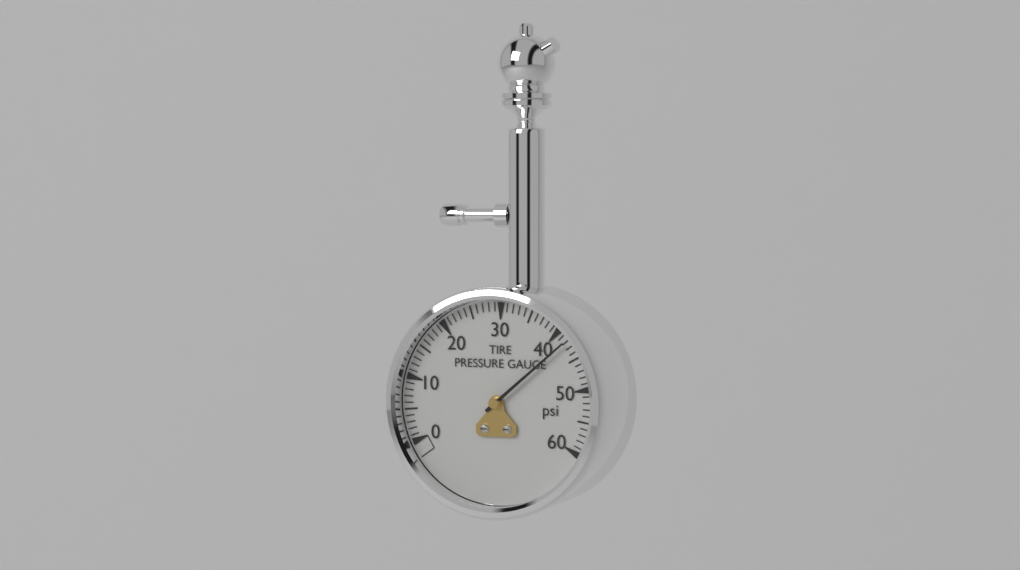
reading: 42 psi
